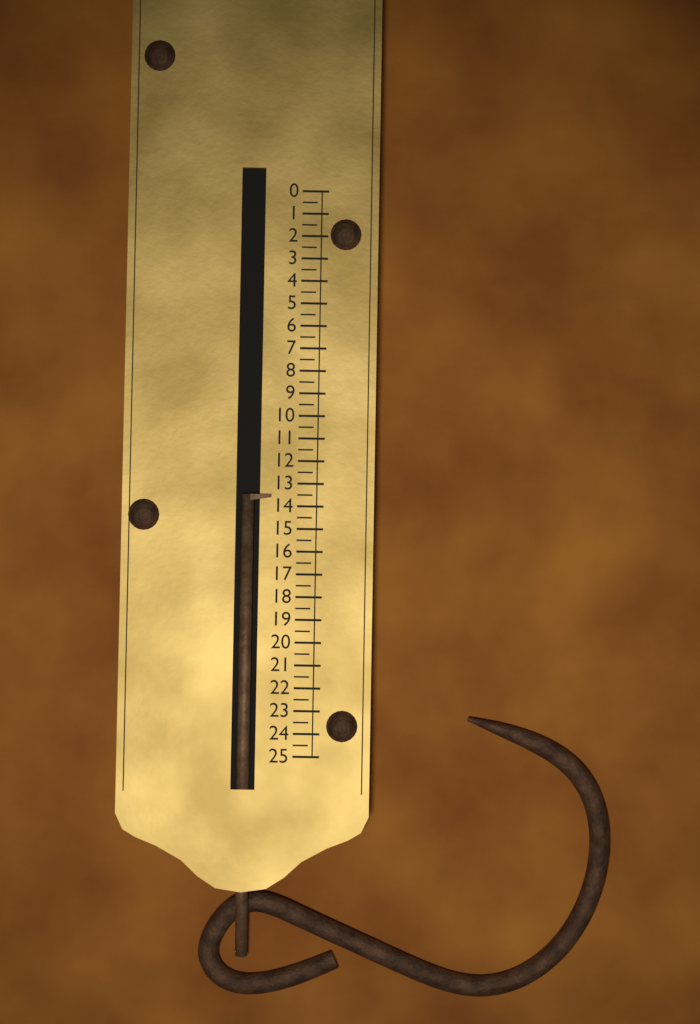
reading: 13.5 (no unit)
